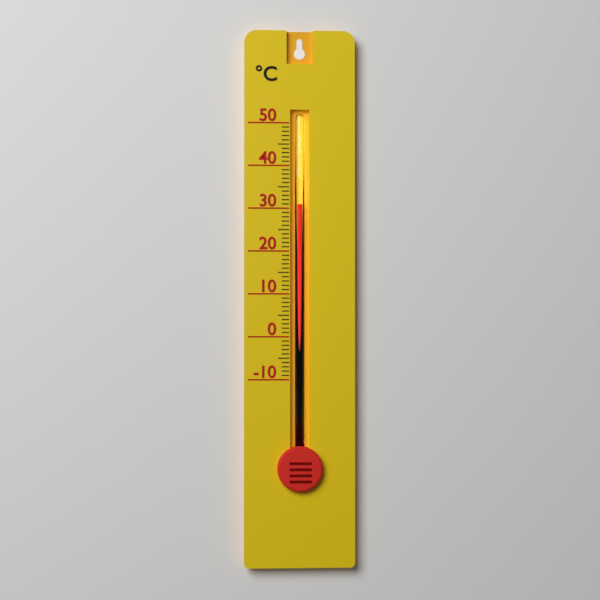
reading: 31 °C
